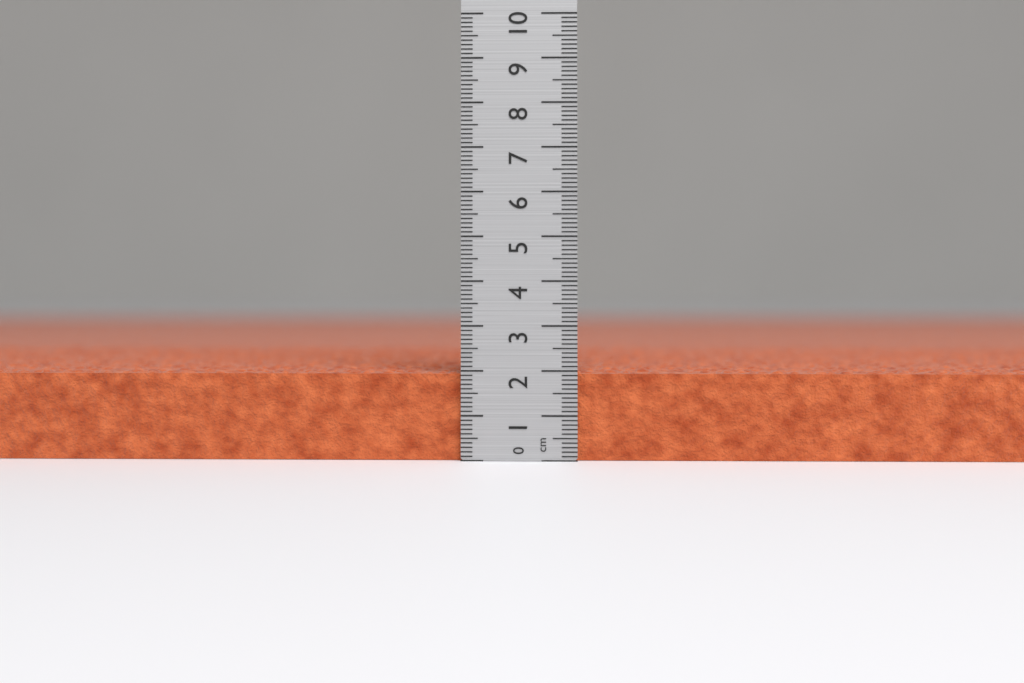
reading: 2.0 cm
